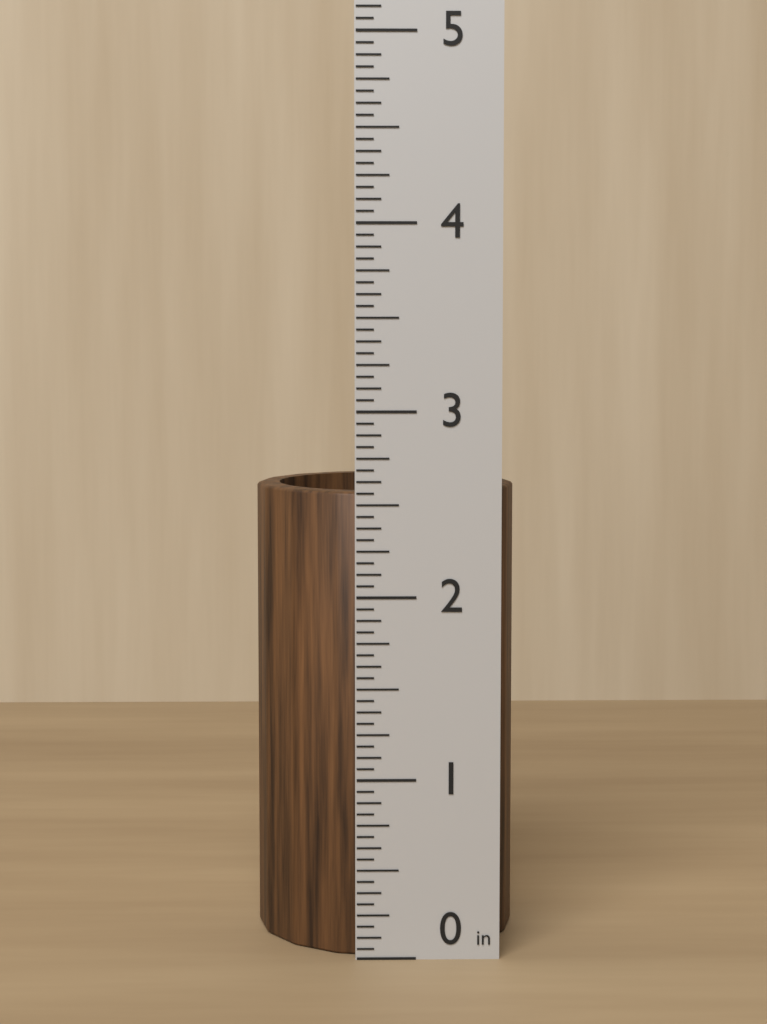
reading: 2.5625 in
